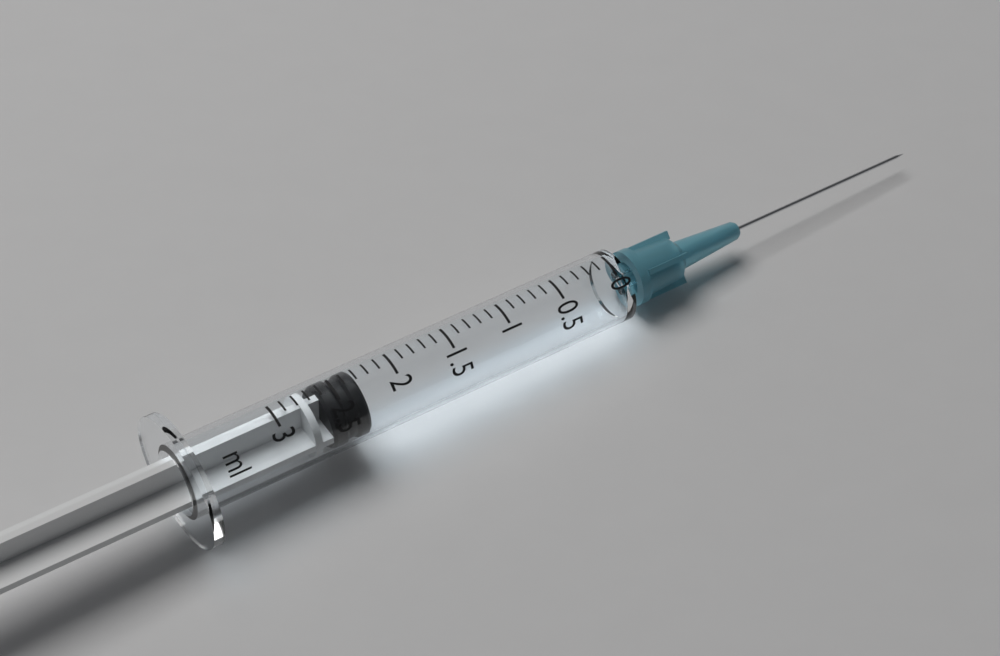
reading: 2.3 ml
